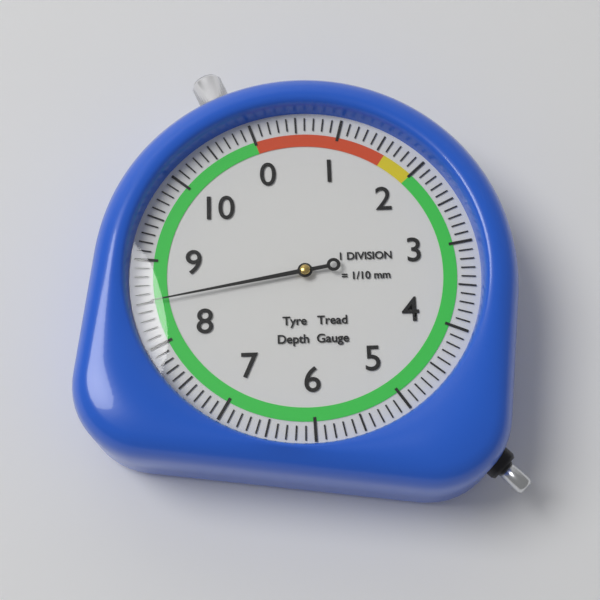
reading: 8.5 mm
